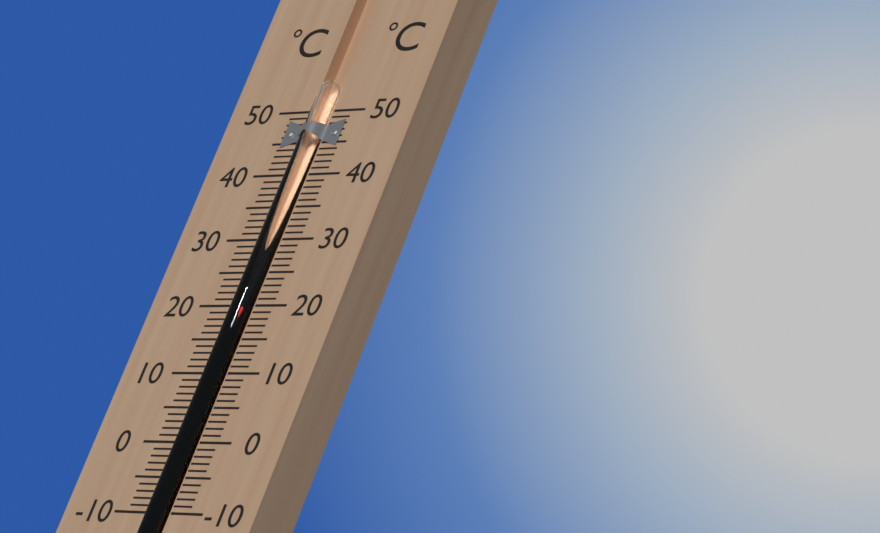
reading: 20 °C
